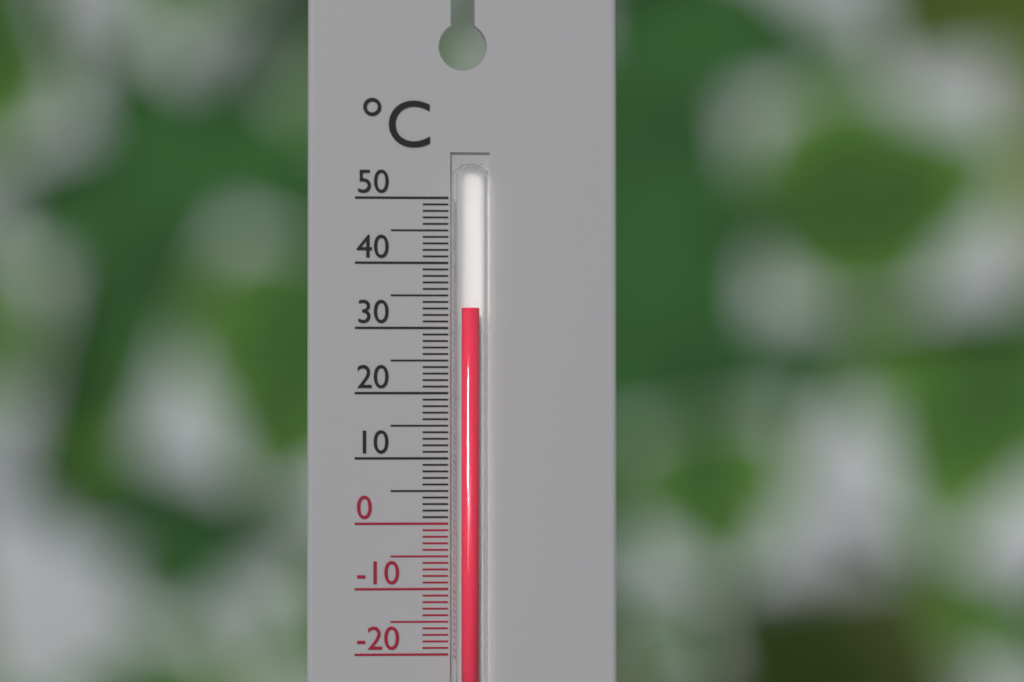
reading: 33 °C
